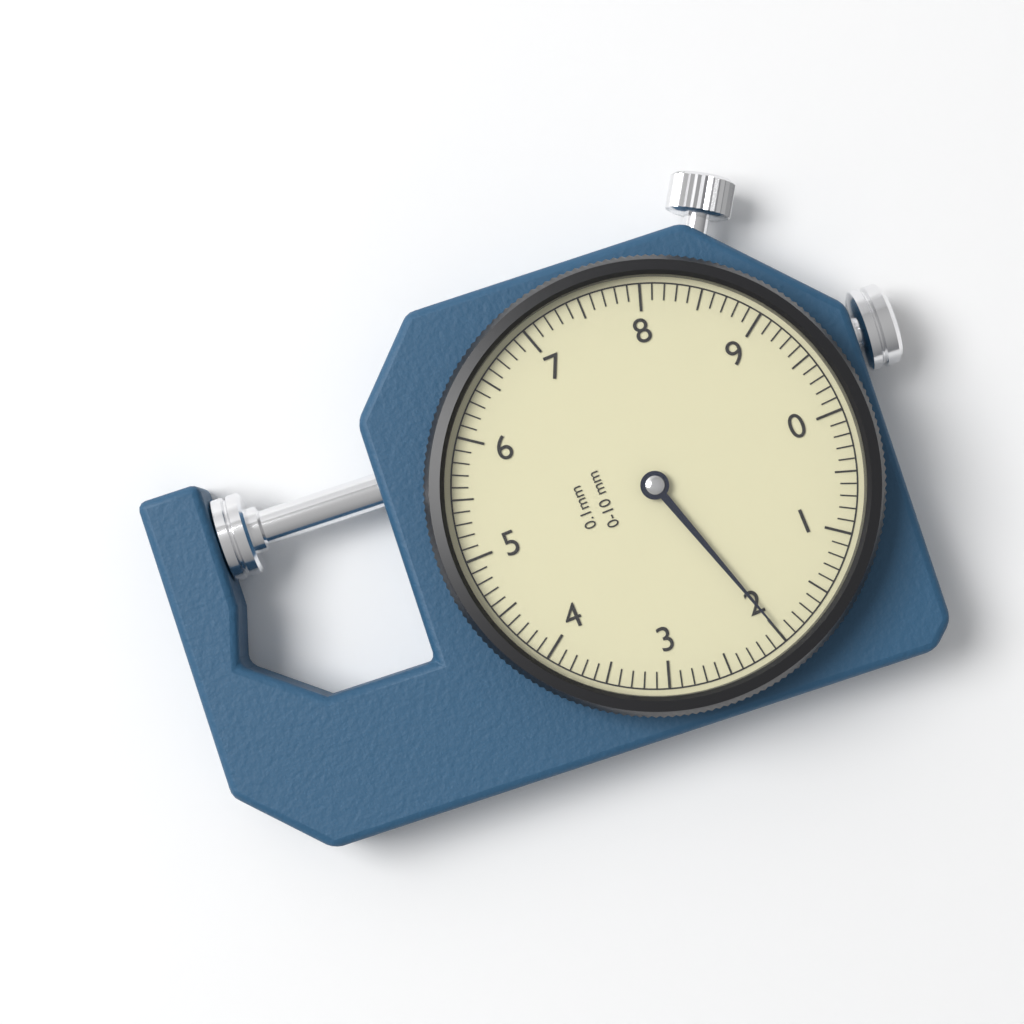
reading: 2.0 mm
